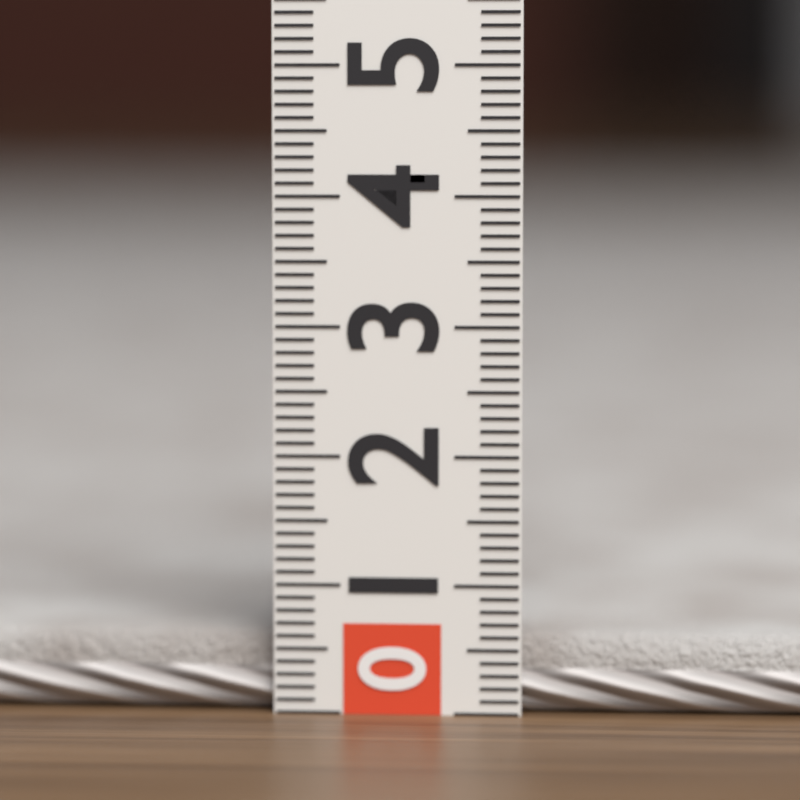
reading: 0.6 (no unit)
